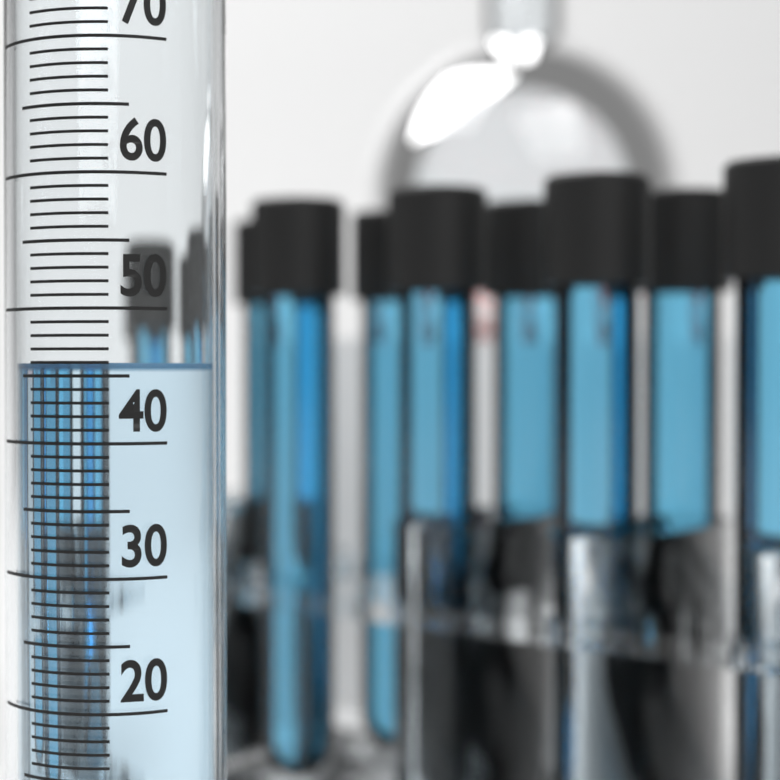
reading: 46 ml
